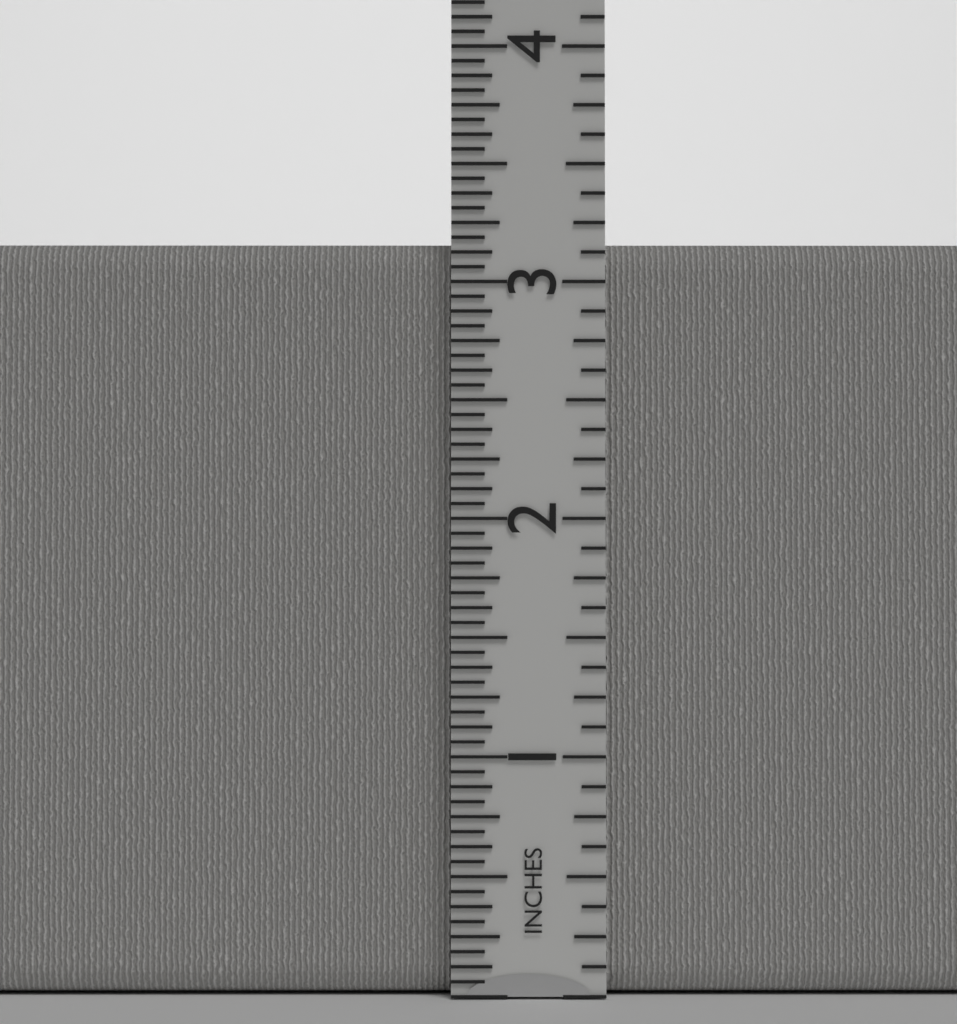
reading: 3.1875 in
